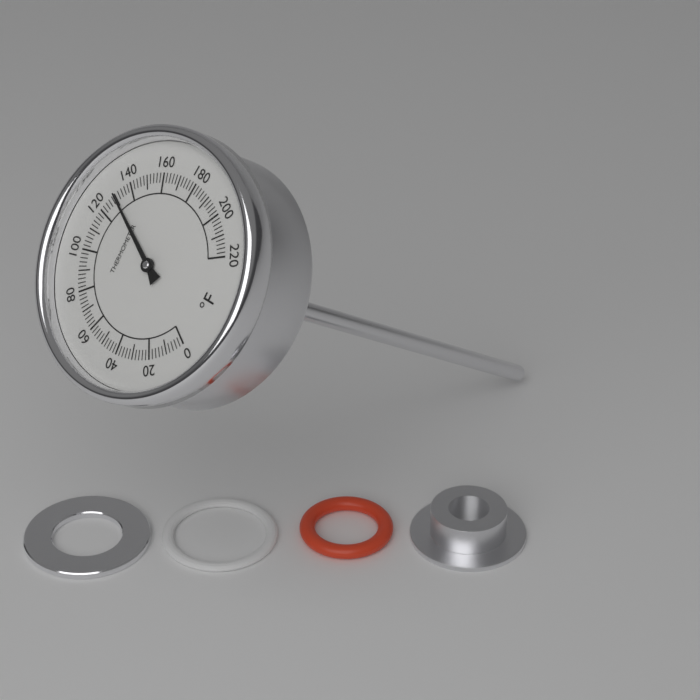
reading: 130 °F
